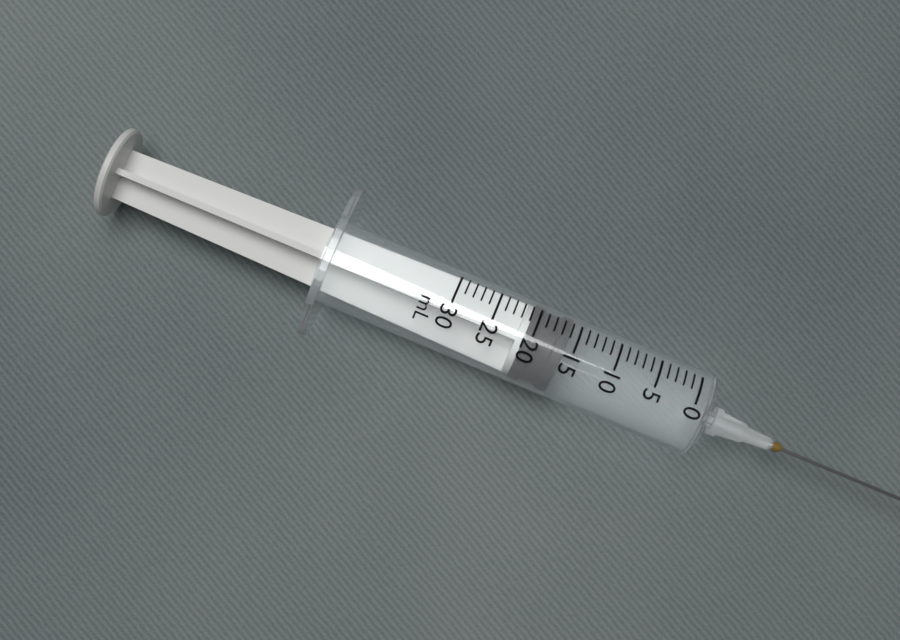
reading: 16 mL
